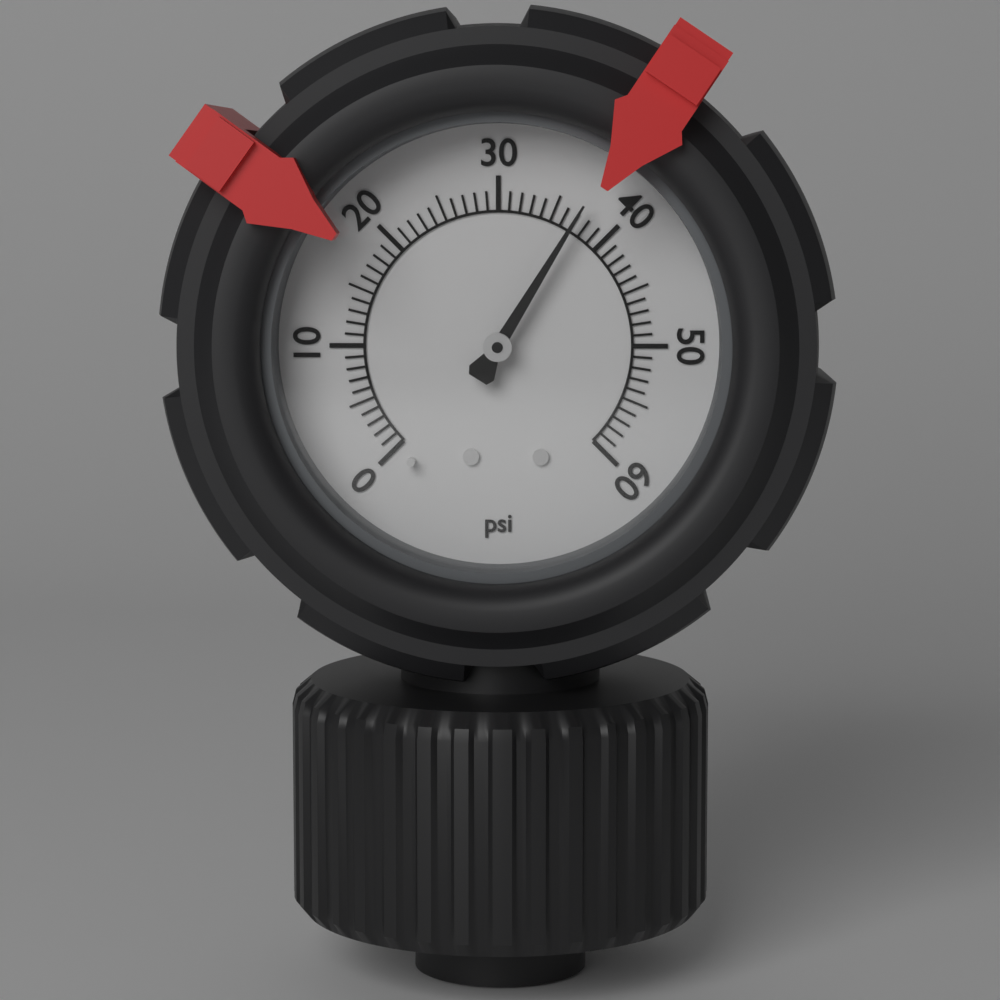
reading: 37 psi
